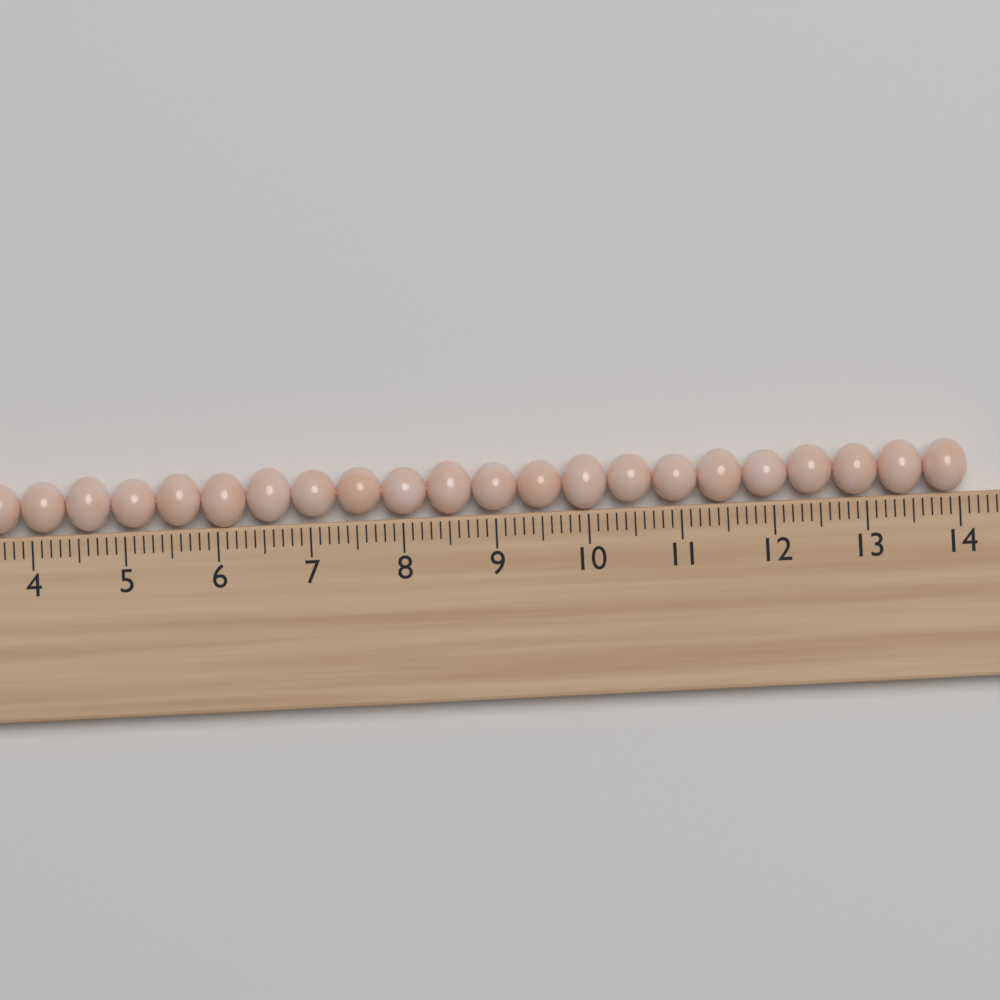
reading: 14.1 cm
